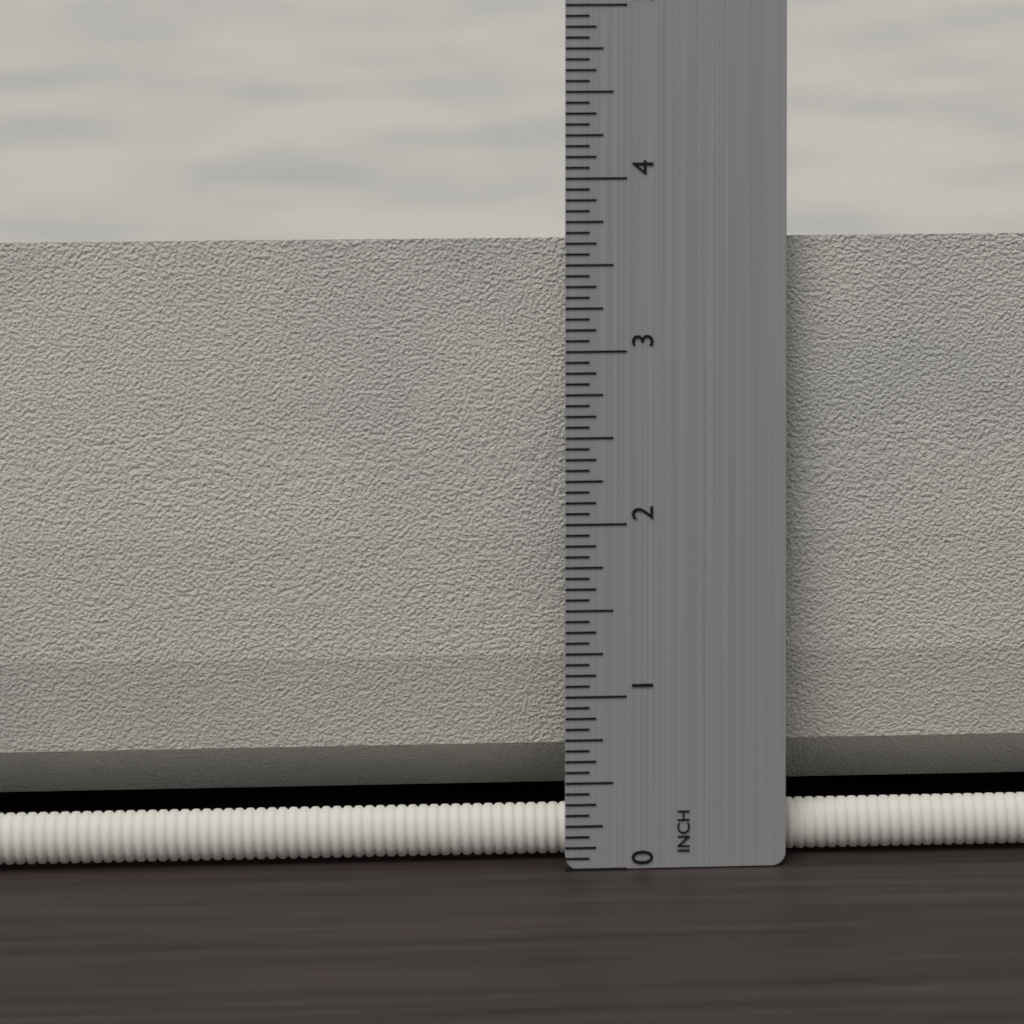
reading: 3.6250 in
